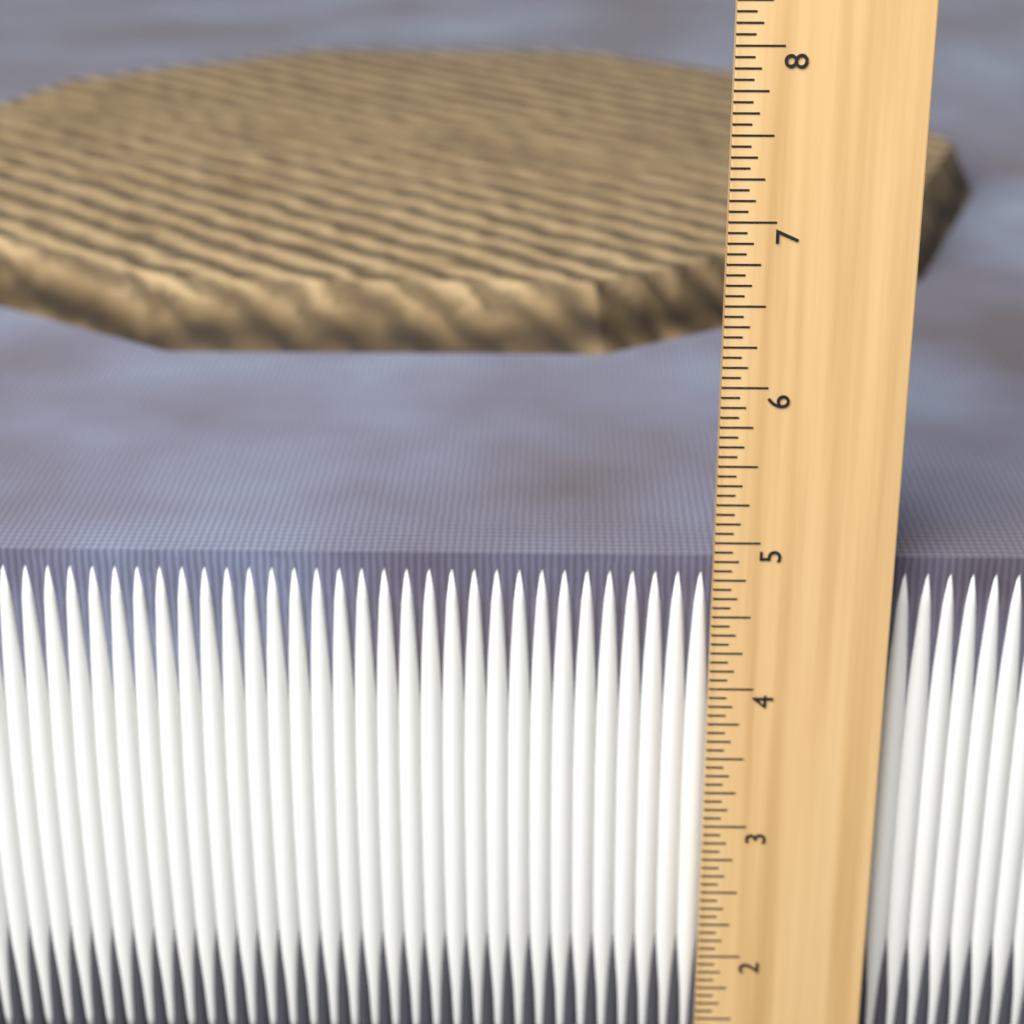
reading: 4.8125 in
